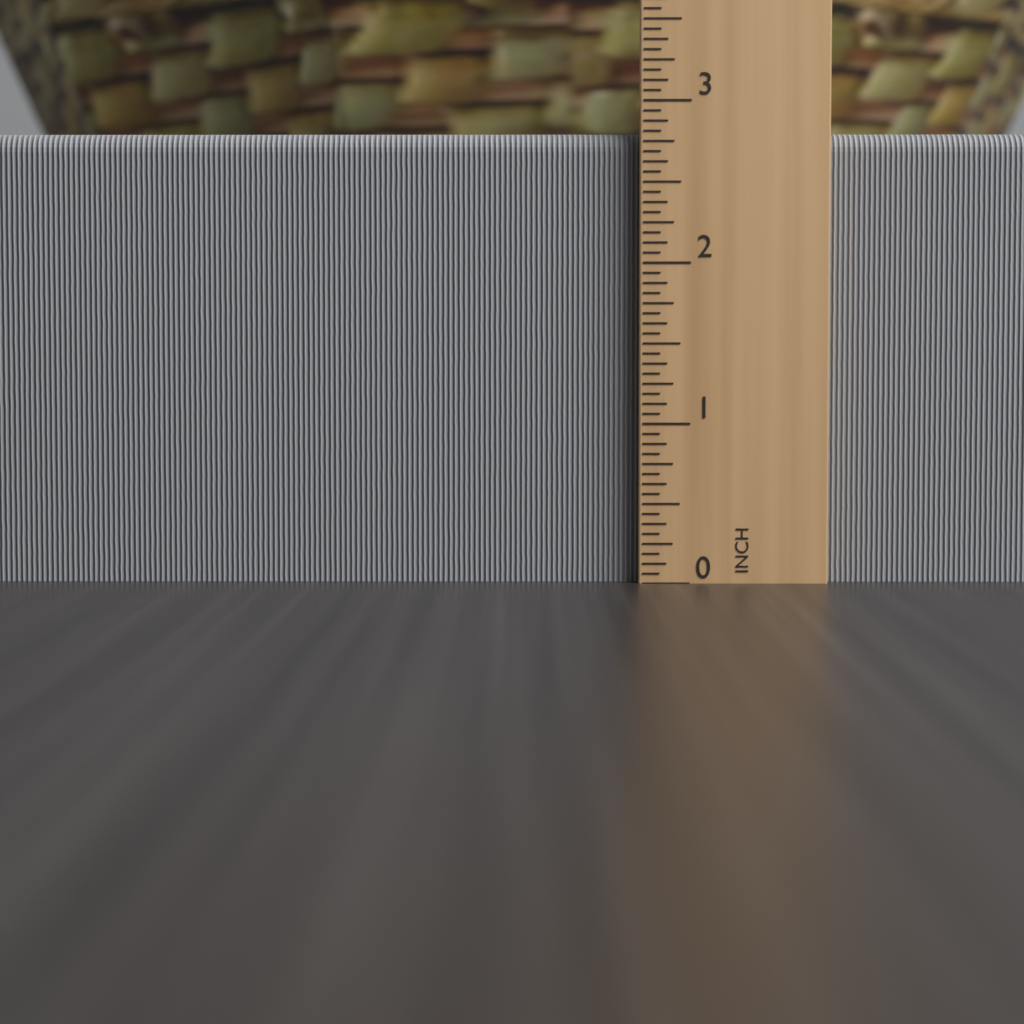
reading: 2.8125 in
